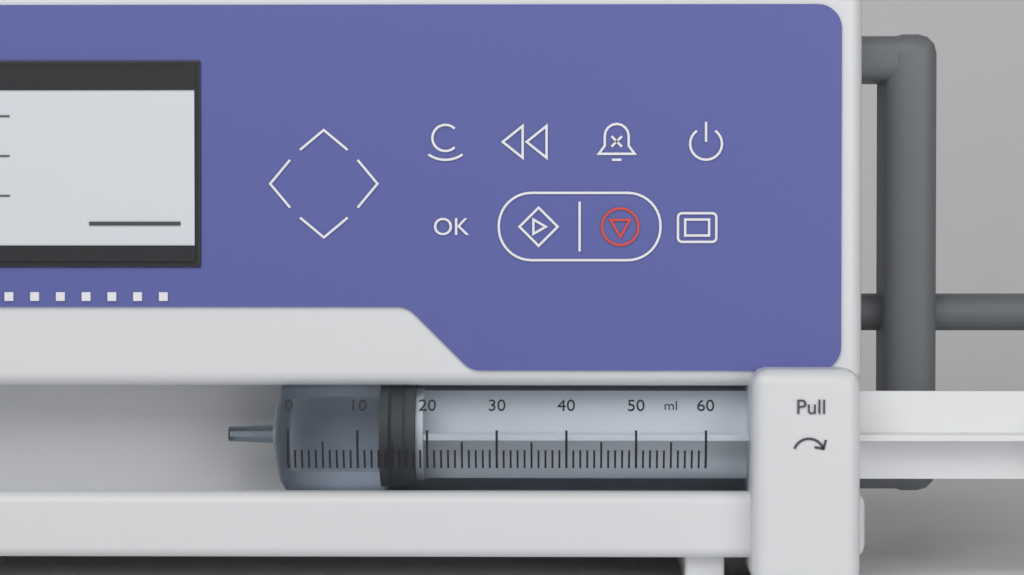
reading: 13 ml
